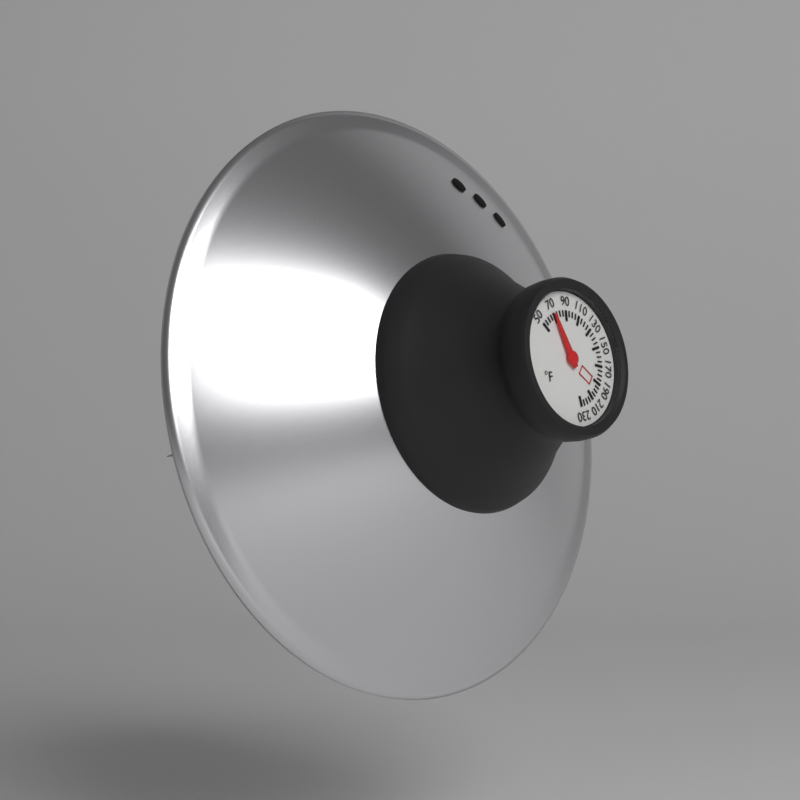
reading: 70 °F
